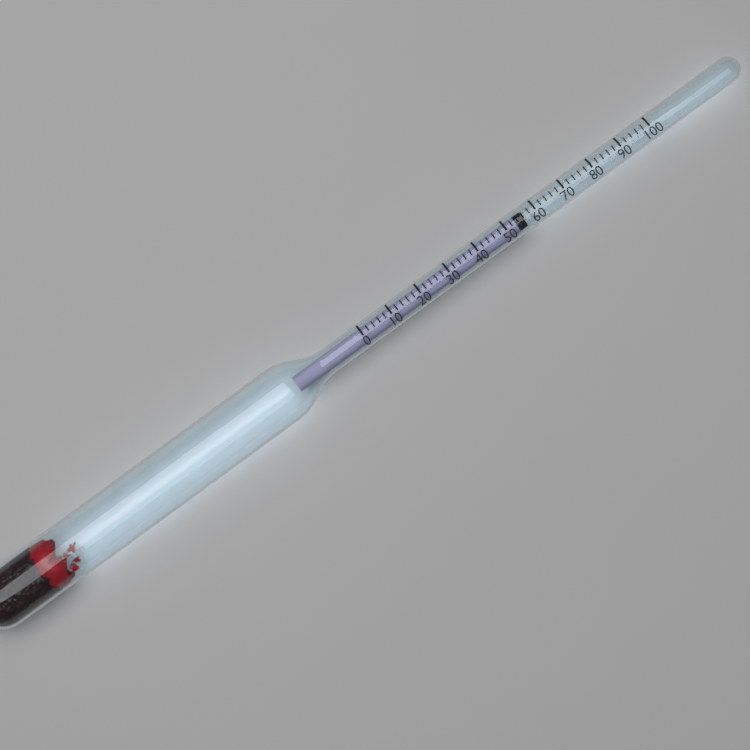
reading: 56 (no unit)
